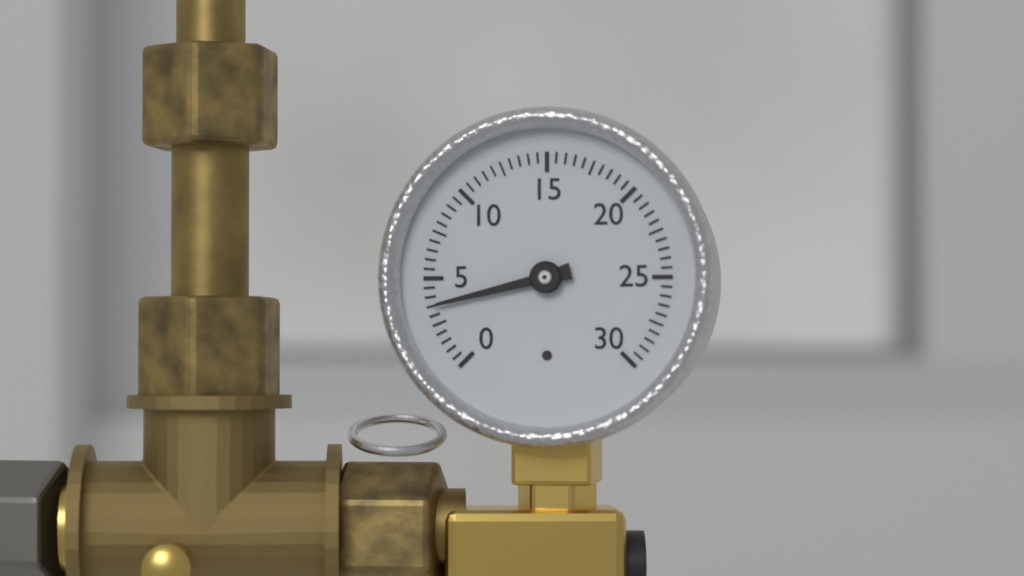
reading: 3.5 (no unit)
